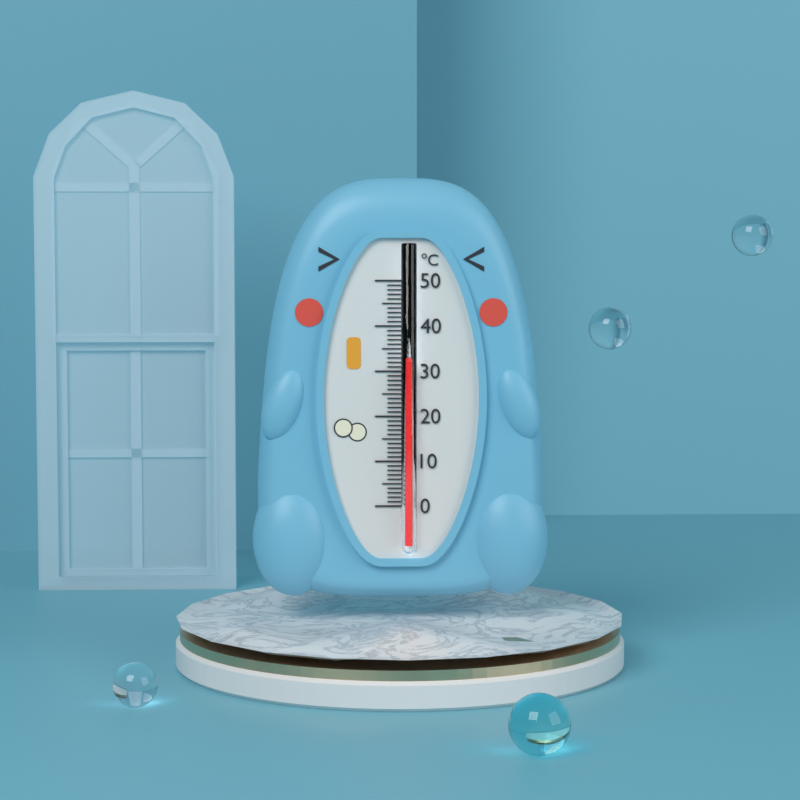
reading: 32 °C
